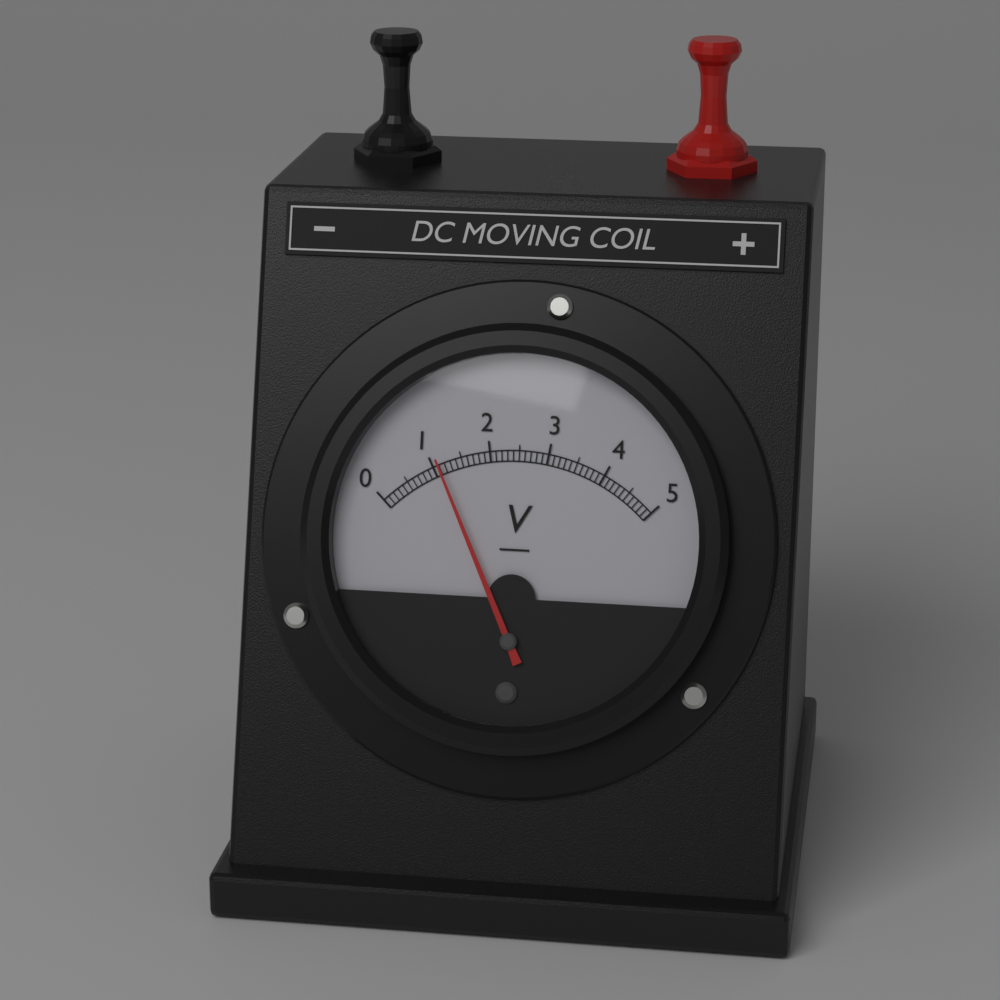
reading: 1.1 V
